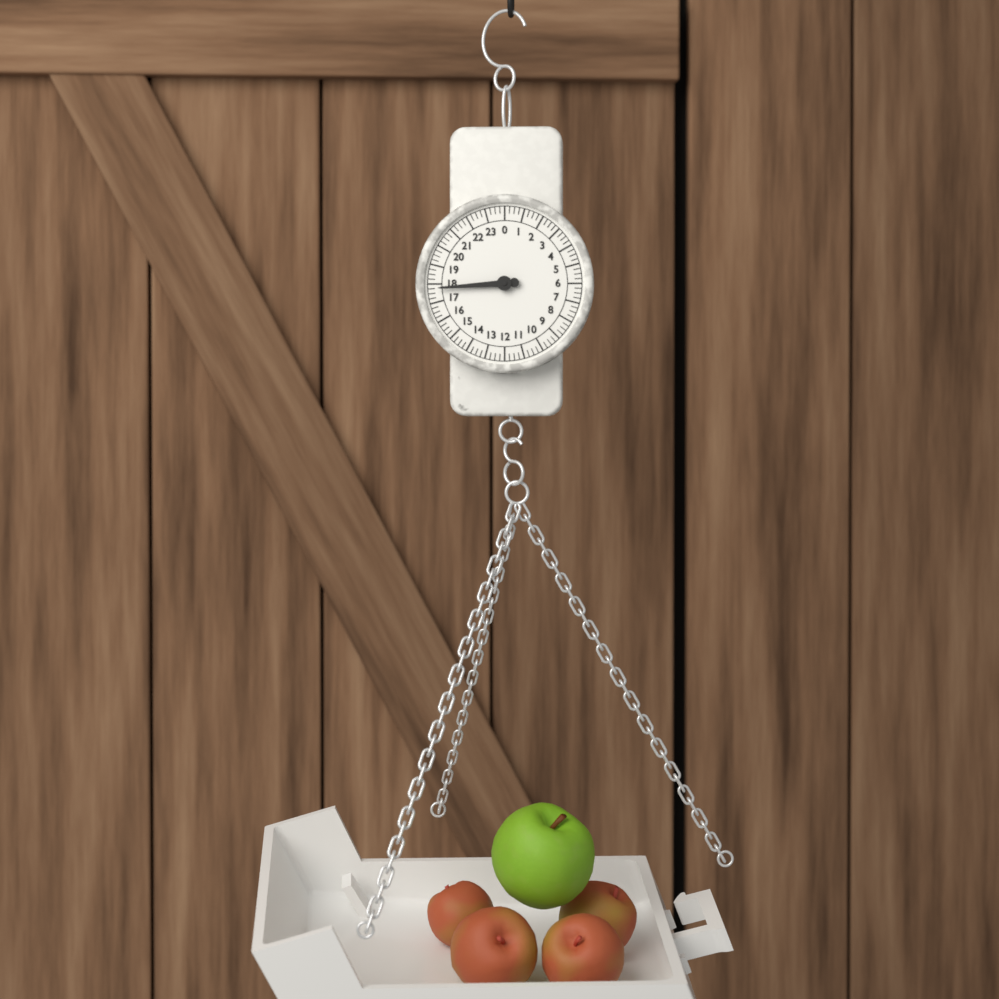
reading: 17.75 (no unit)
